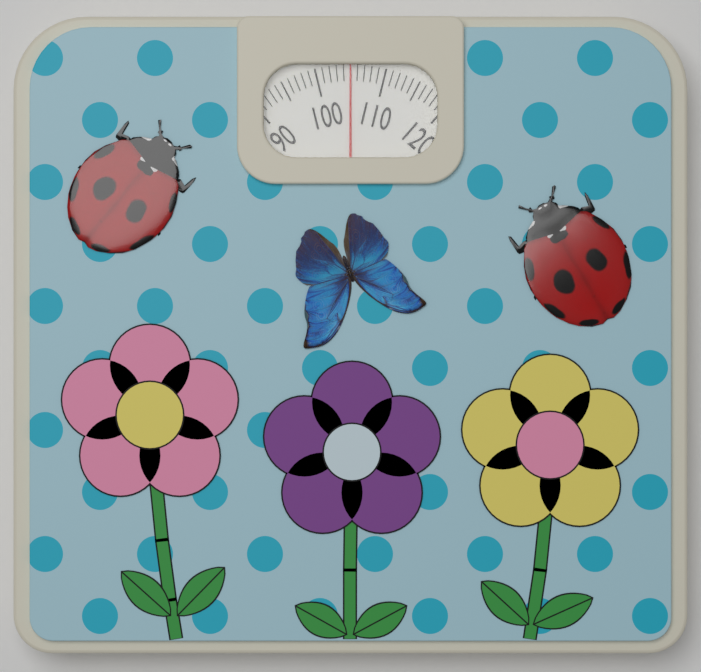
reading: 105 (no unit)
